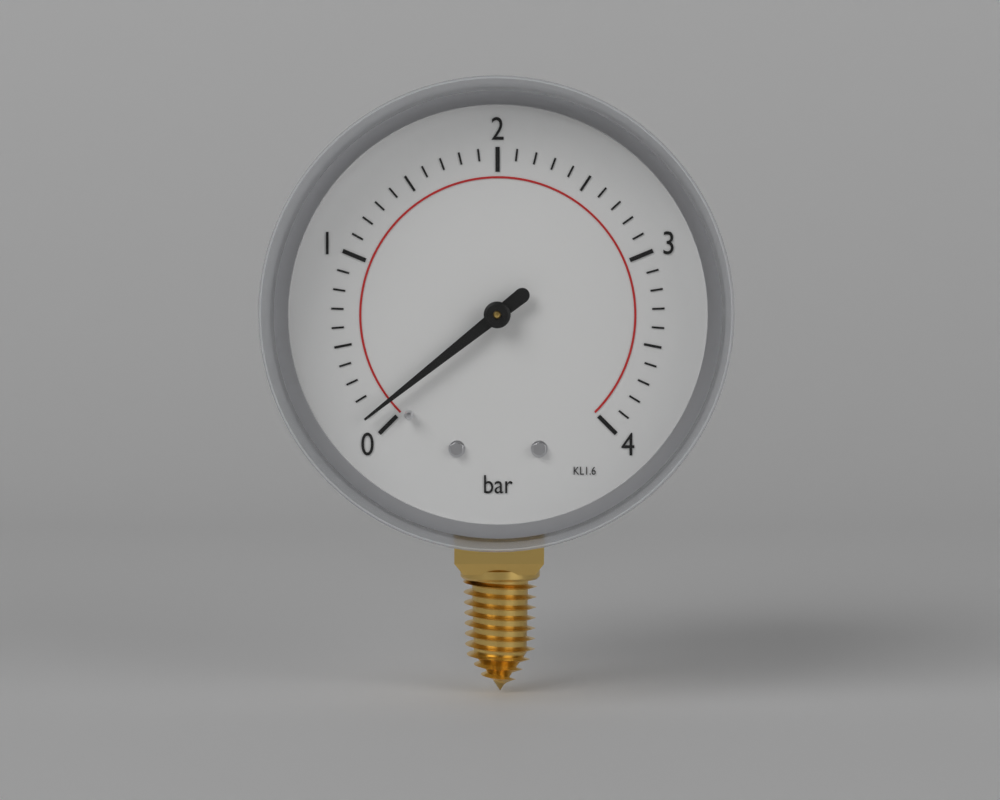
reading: 0.1 bar
